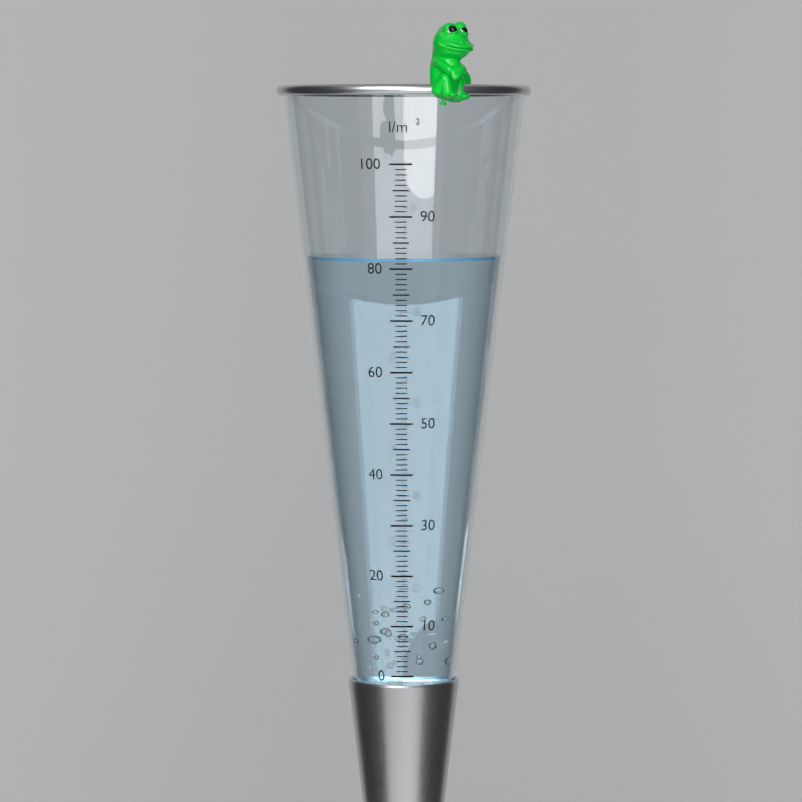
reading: 82 l/m²
